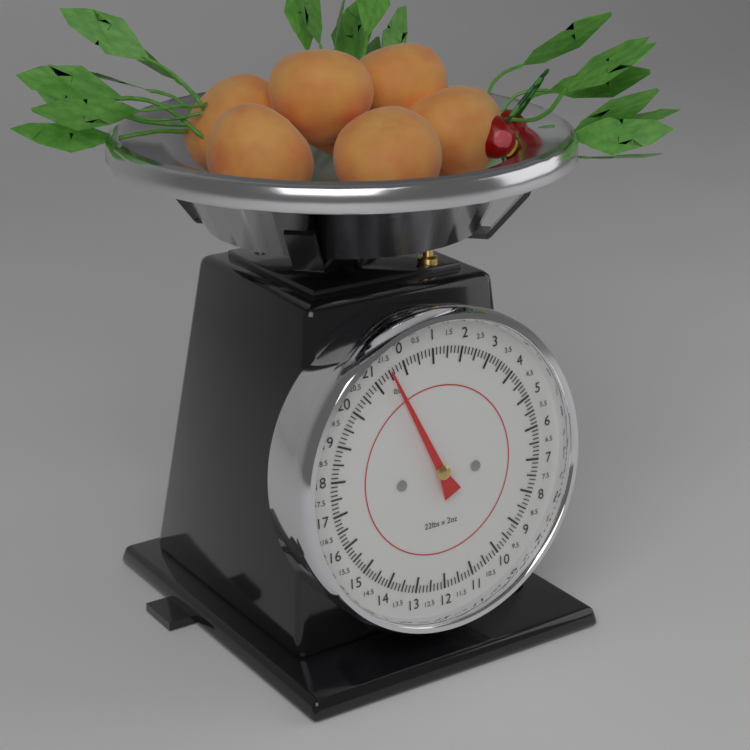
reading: 21.500 lbs
